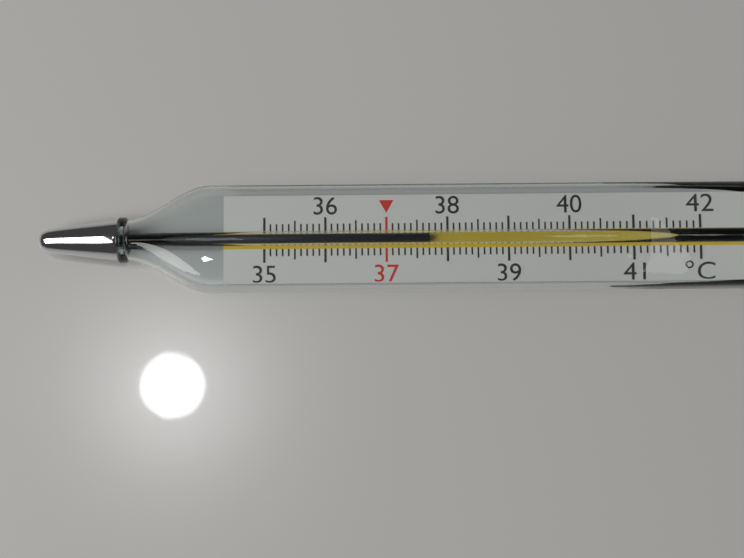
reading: 37.7 °C
